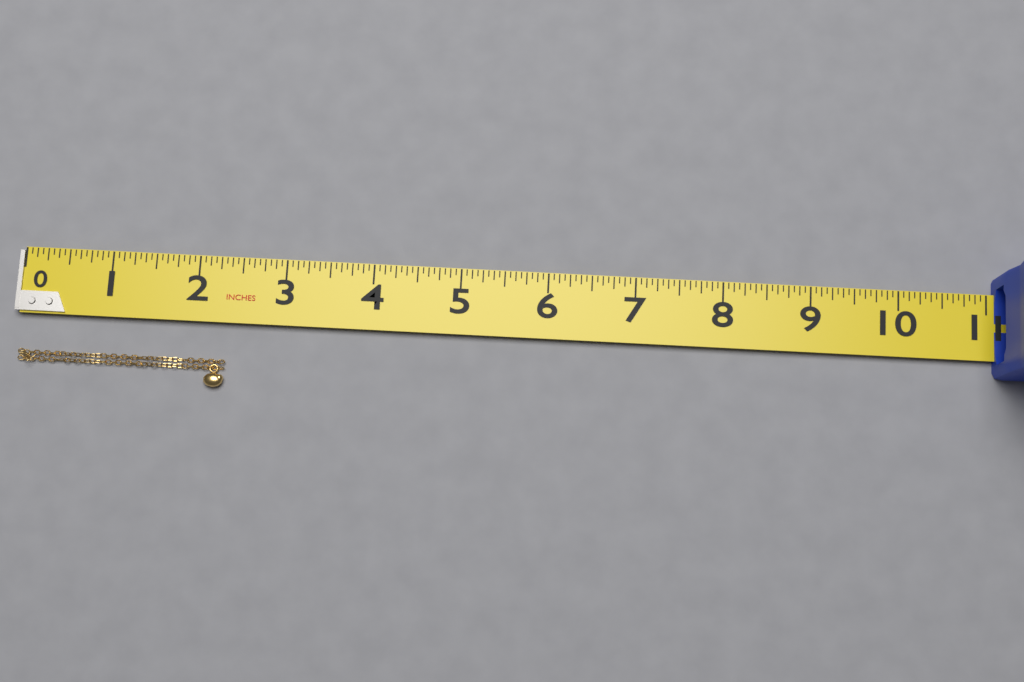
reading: 2.3750 in
